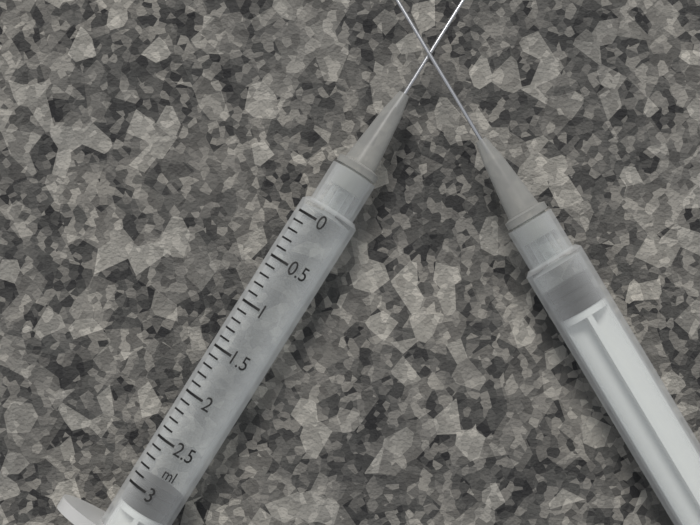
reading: 2.9 ml
